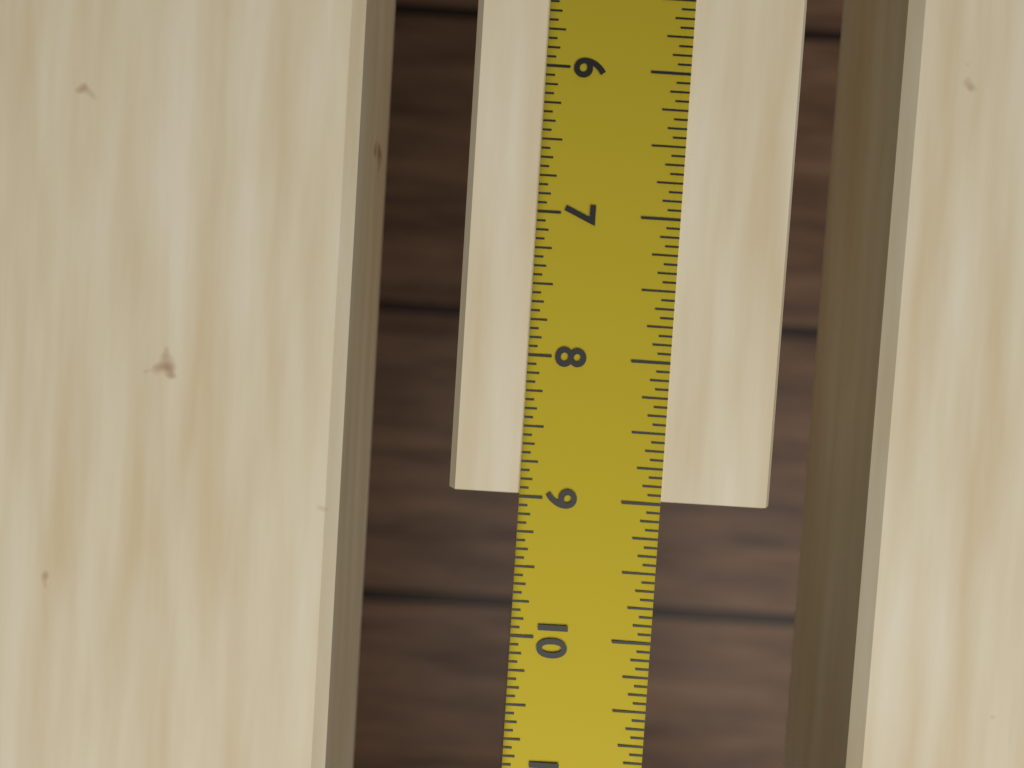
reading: 9.0000 in
